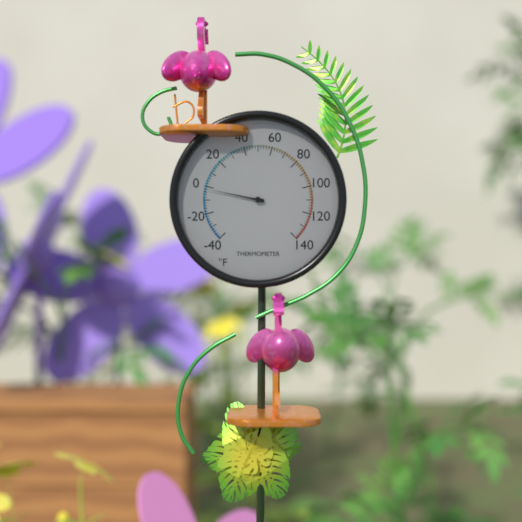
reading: -2 °F
